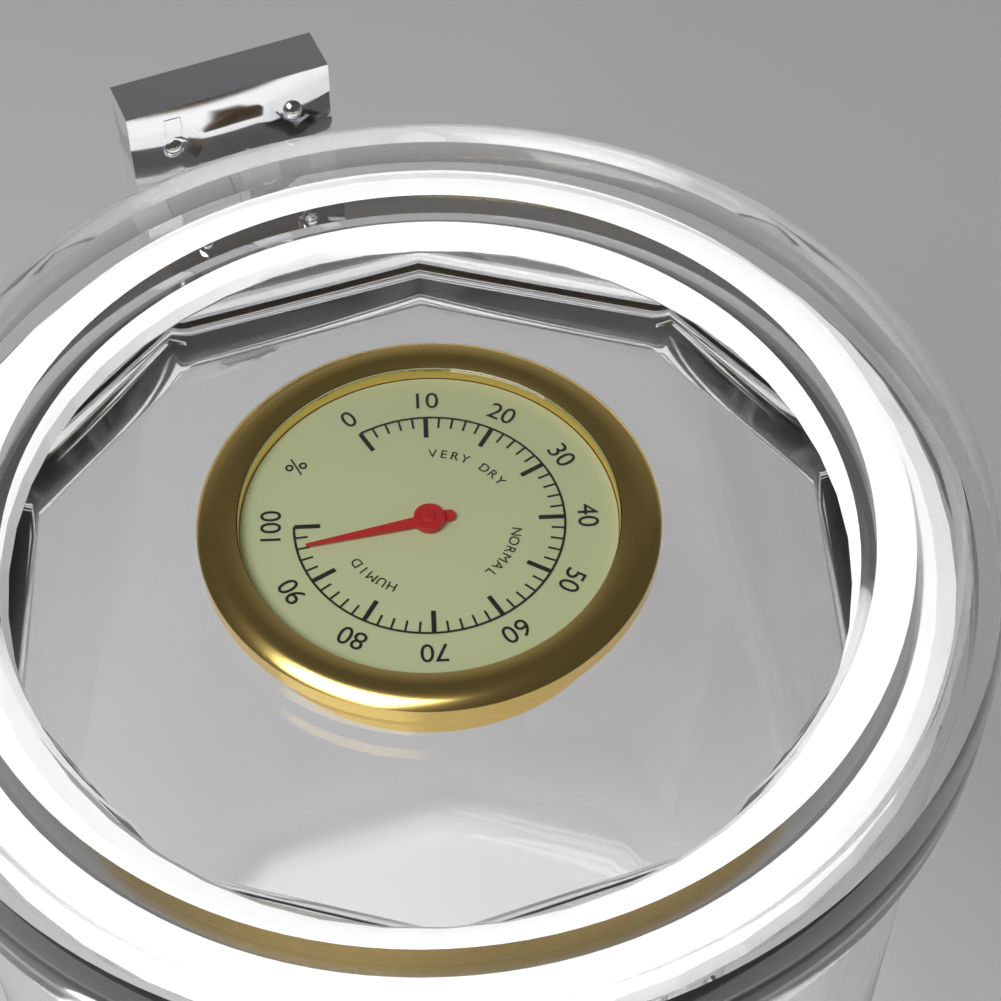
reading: 96 %
